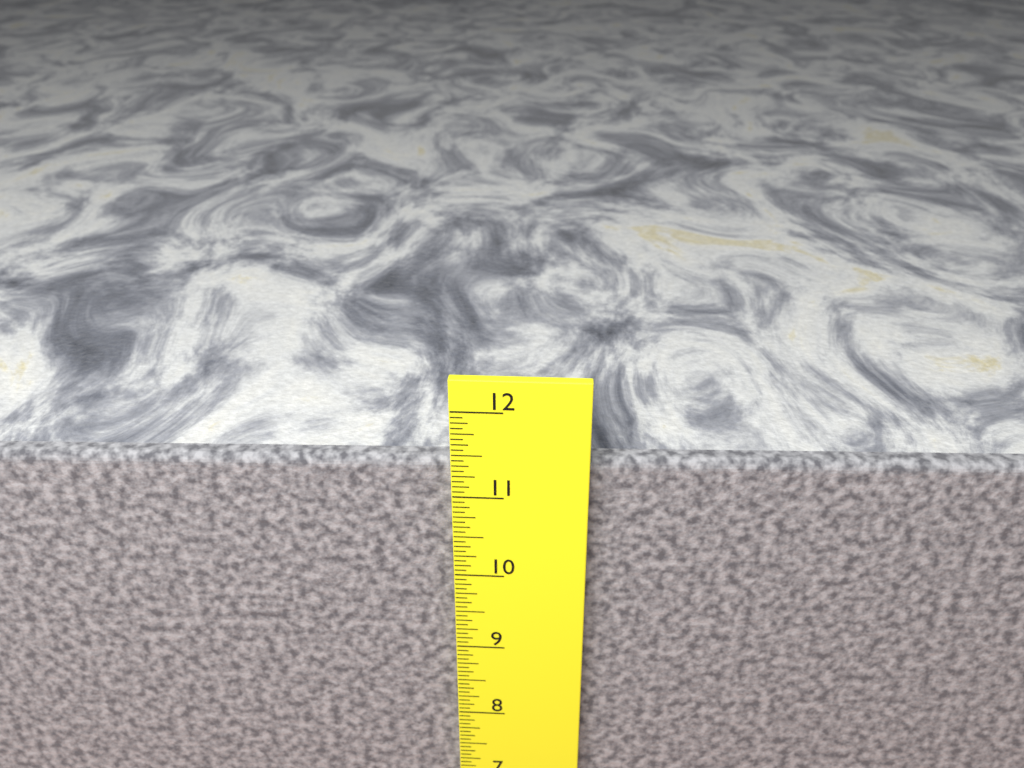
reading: 11.3750 in
